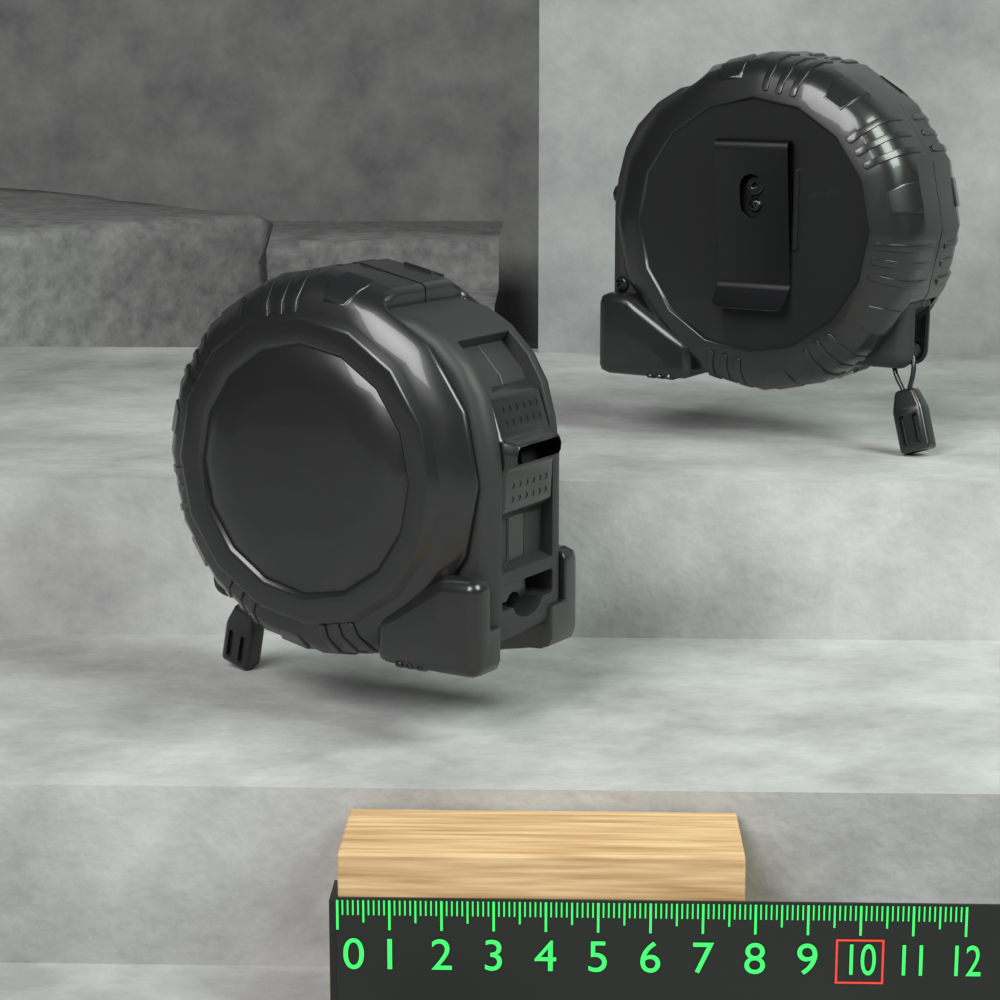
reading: 7.8 (no unit)
